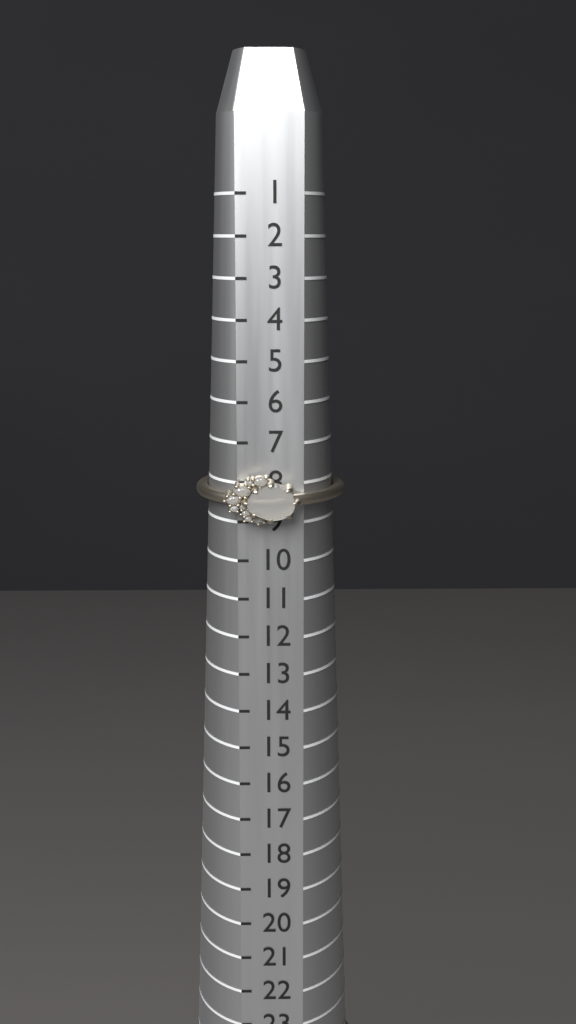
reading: 9 (no unit)
